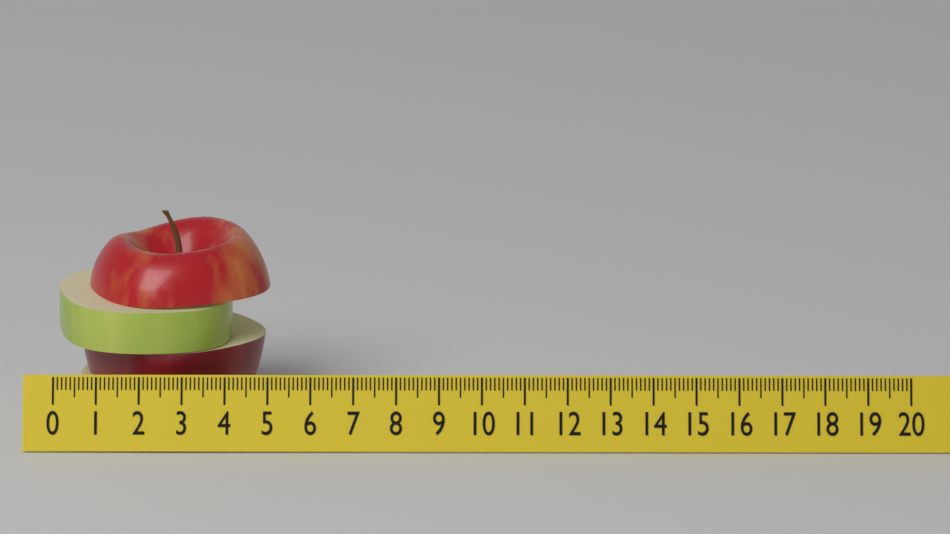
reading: 5.0 (no unit)
